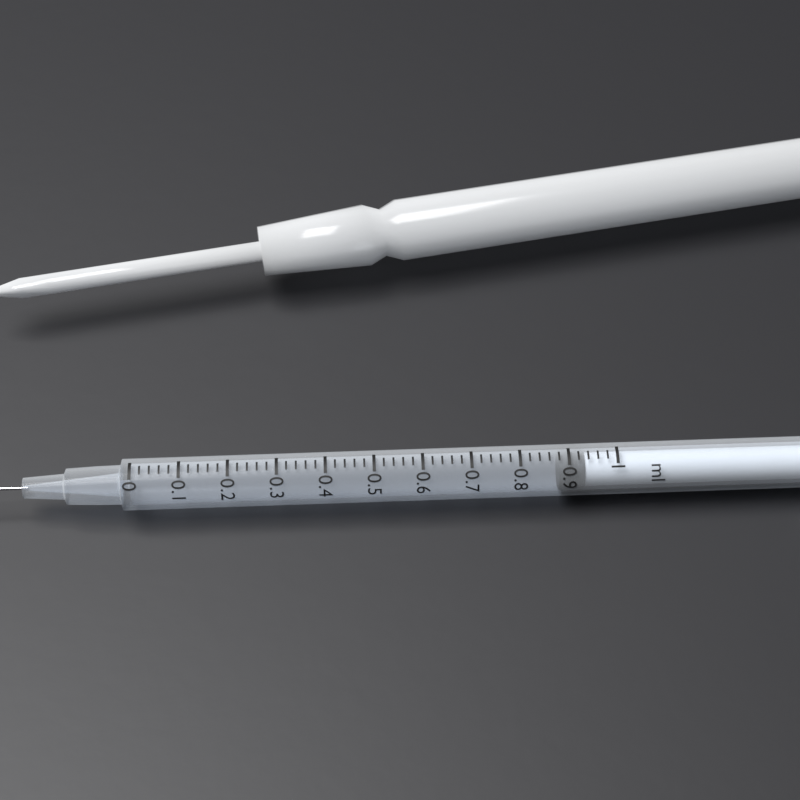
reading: 0.88 ml
